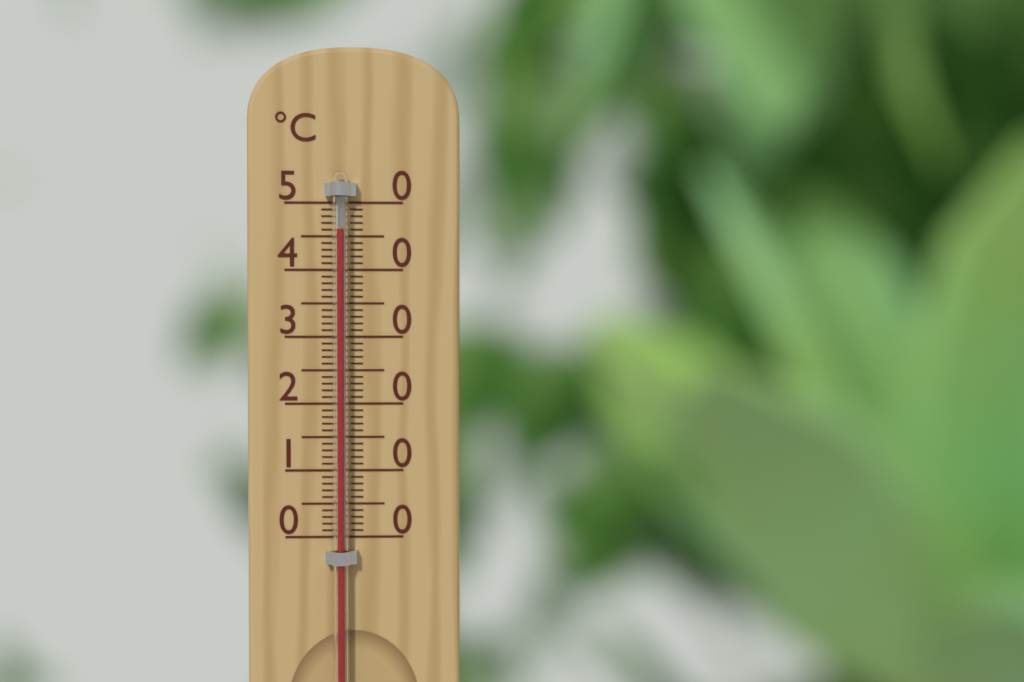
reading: 46 °C
